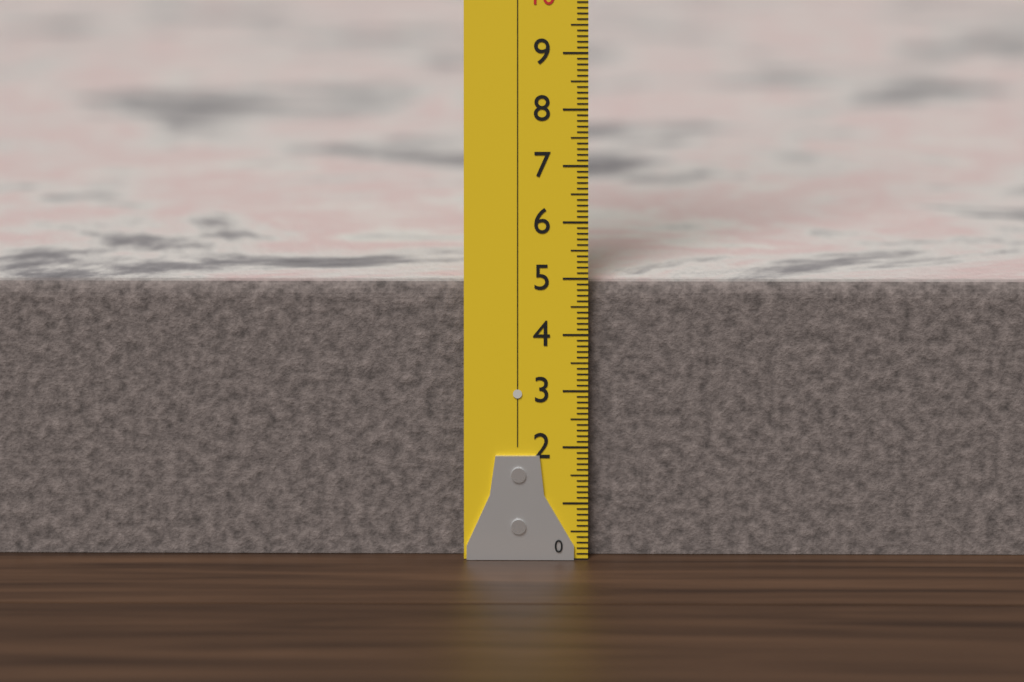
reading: 4.9 (no unit)
